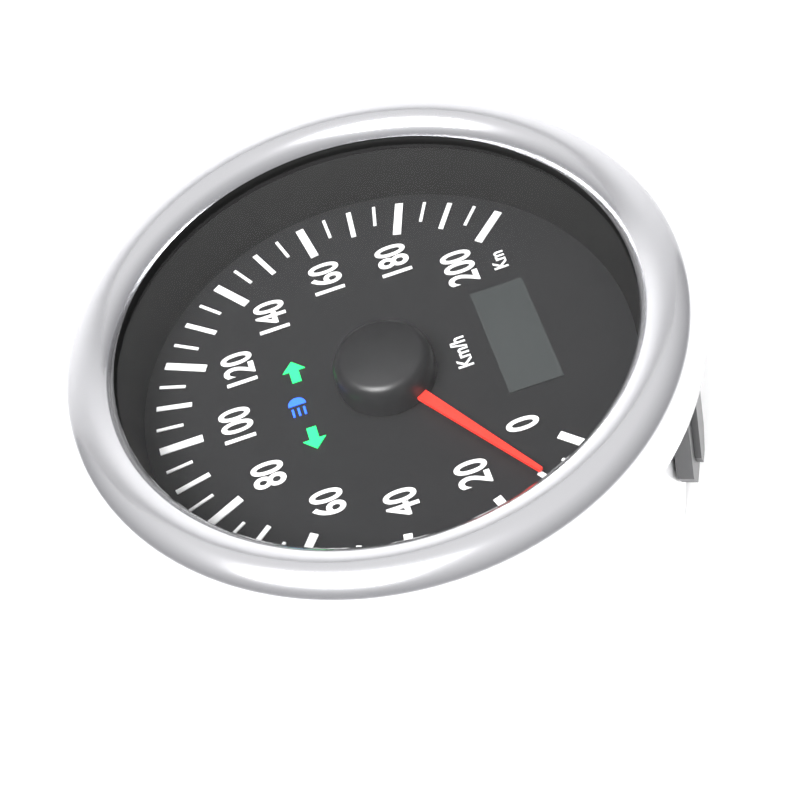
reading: 10 km/h
